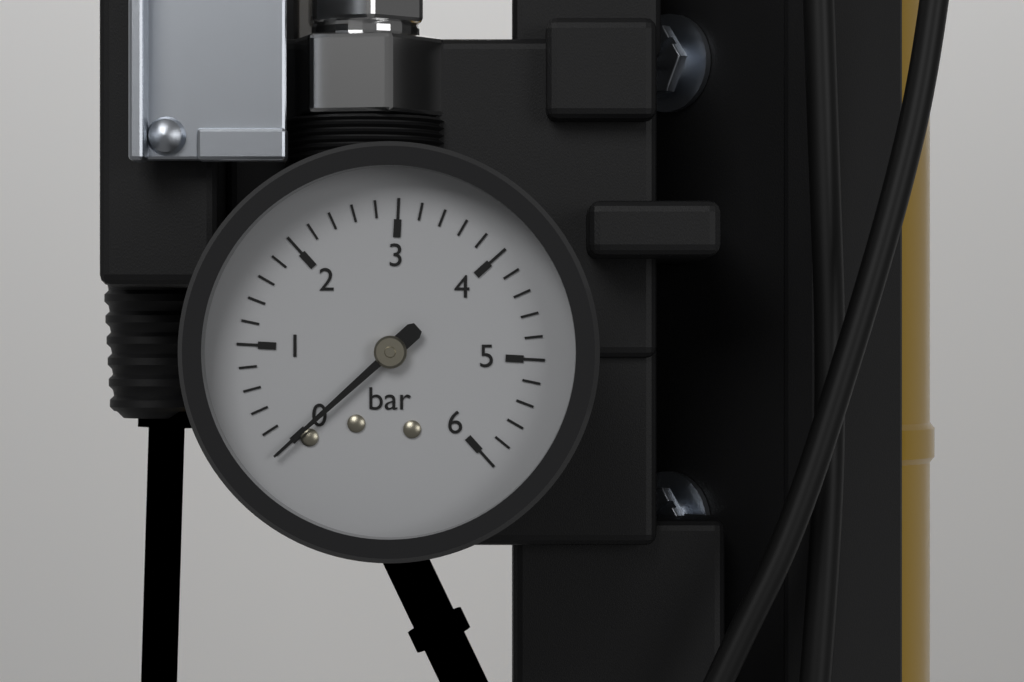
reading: 0.0 bar
